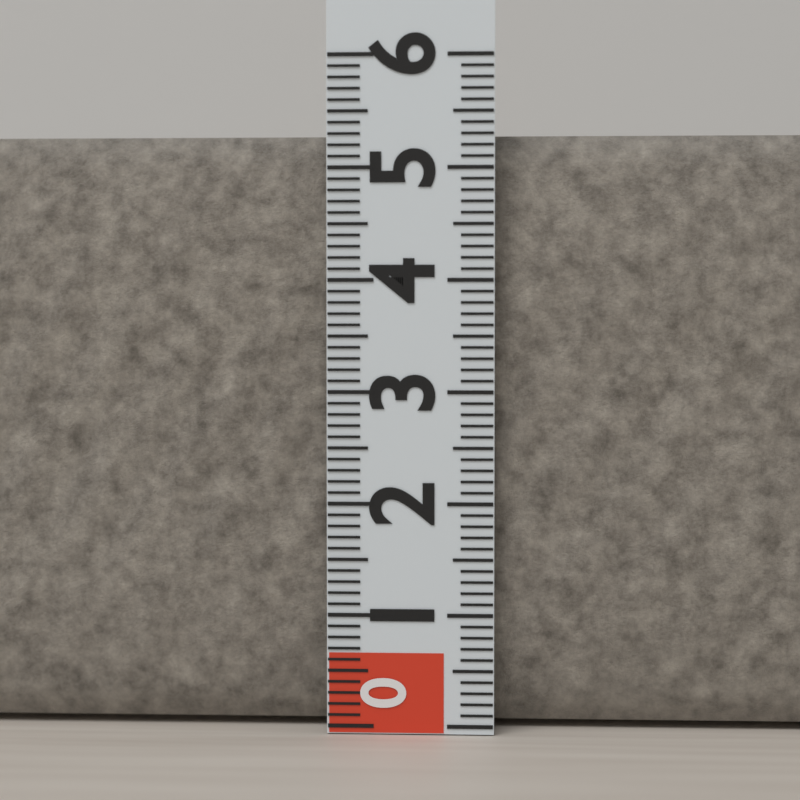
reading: 5.3 (no unit)
